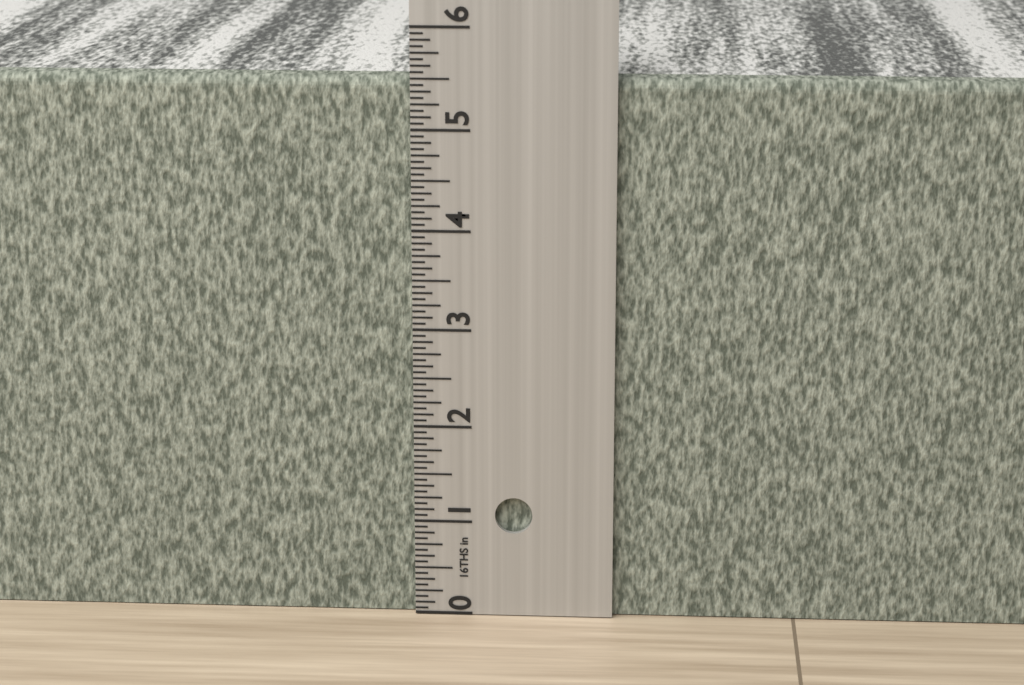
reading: 5.5000 in
